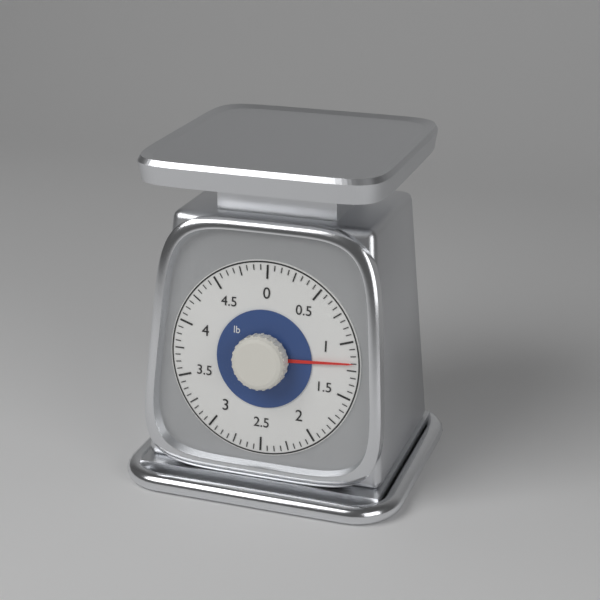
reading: 1.1875 lb
